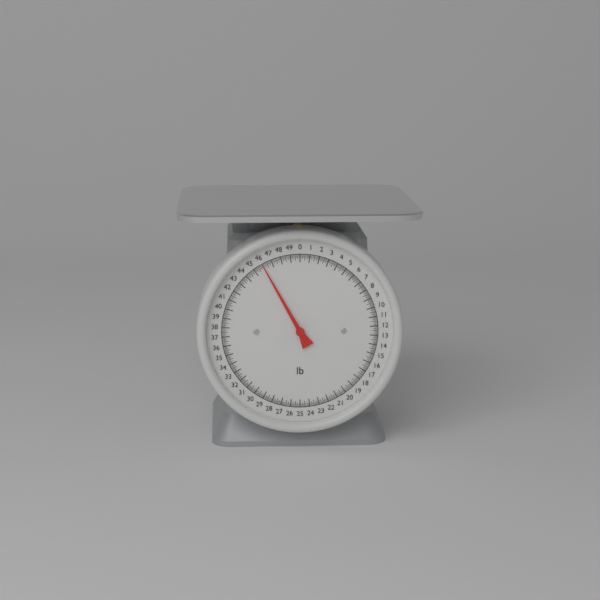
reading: 46.000 lb
